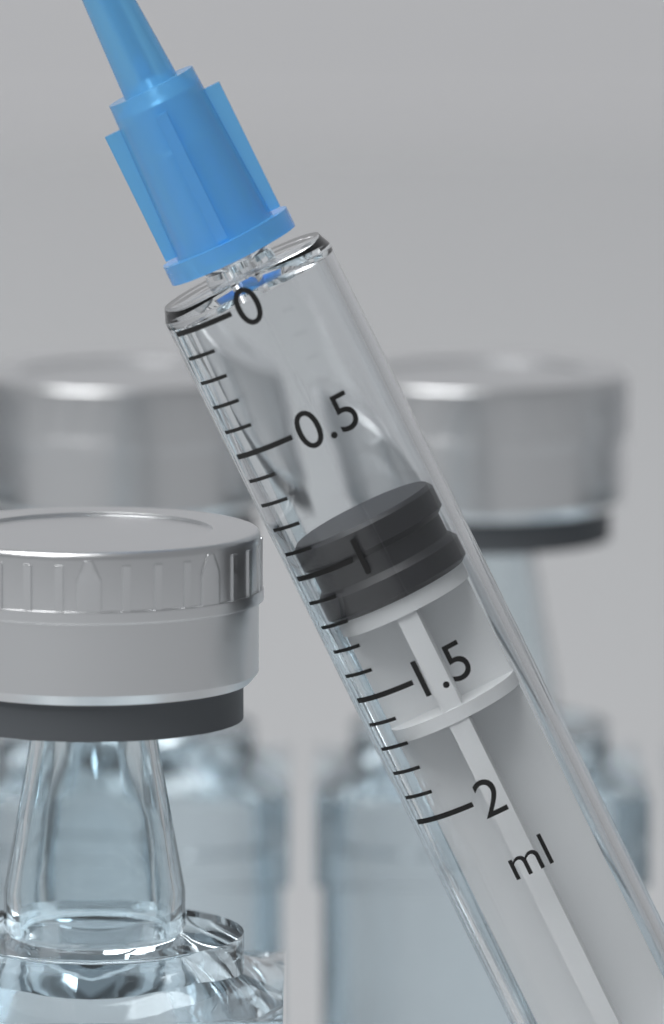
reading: 0.9 ml
